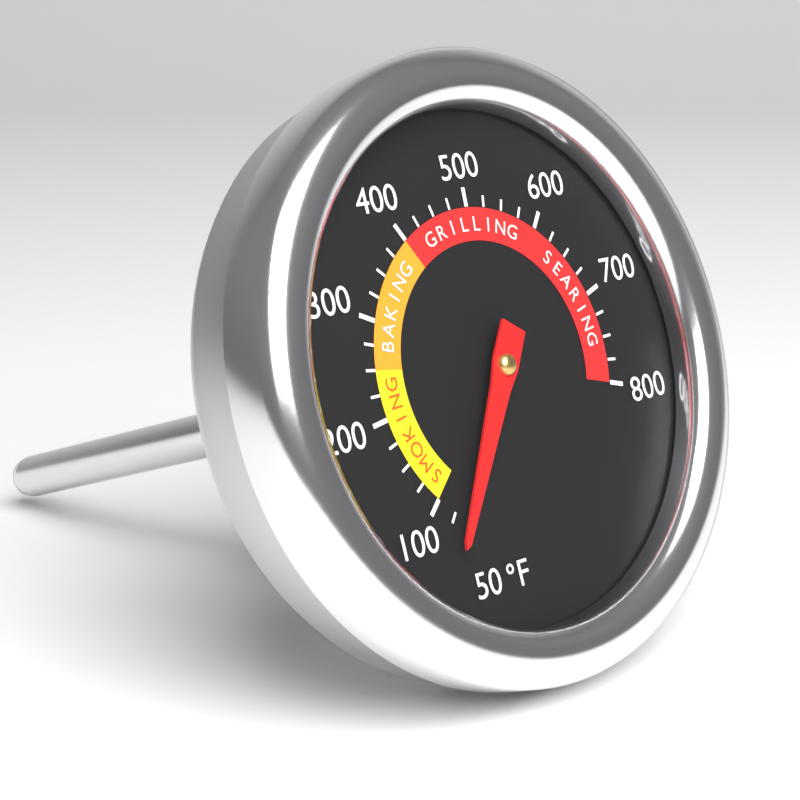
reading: 60 °F
